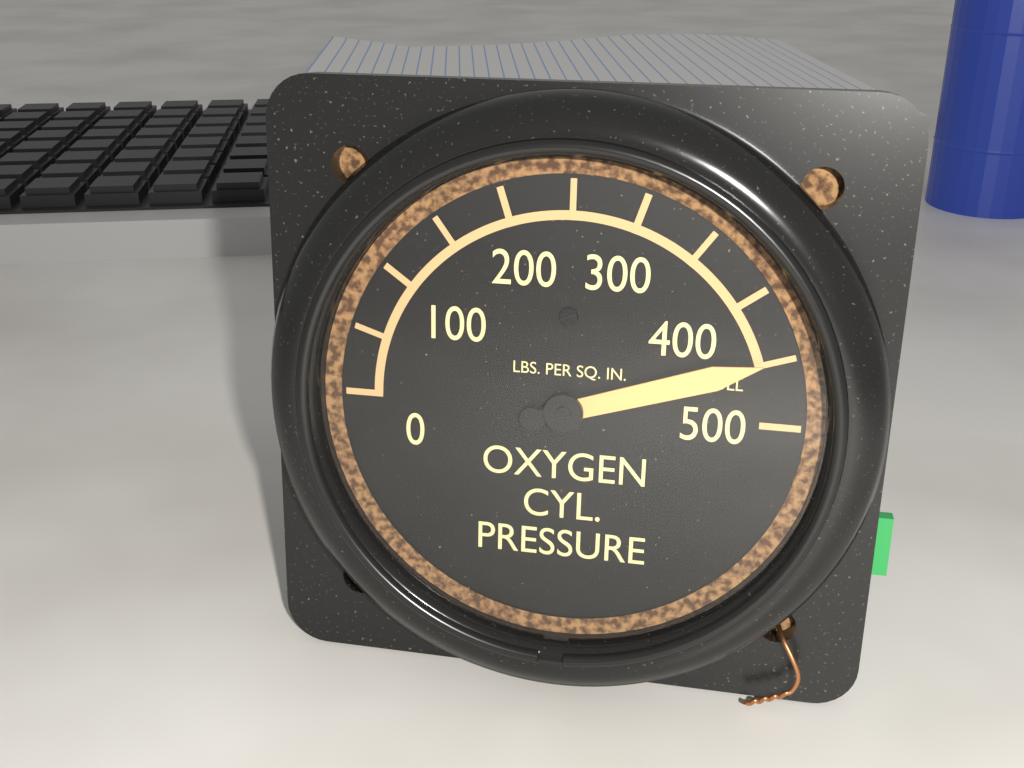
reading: 450 psi
